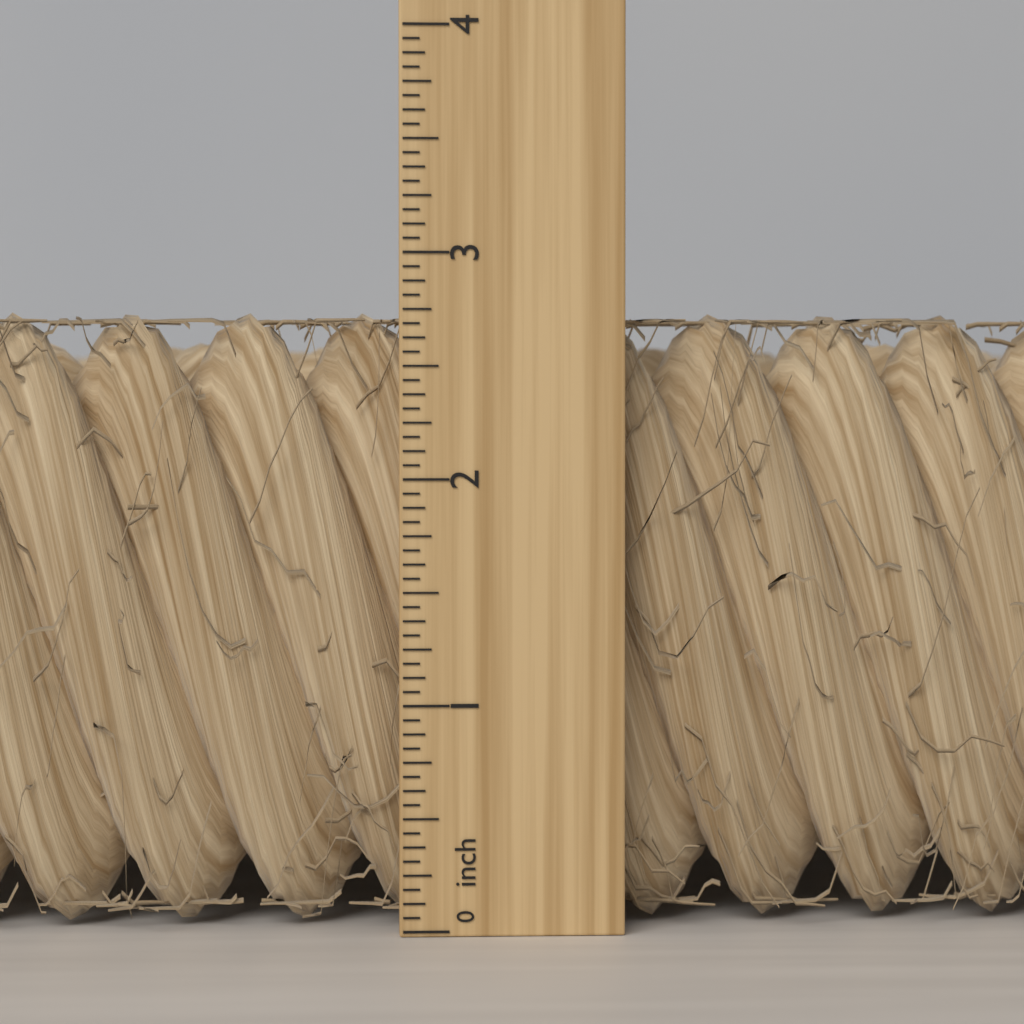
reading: 2.7500 inch
